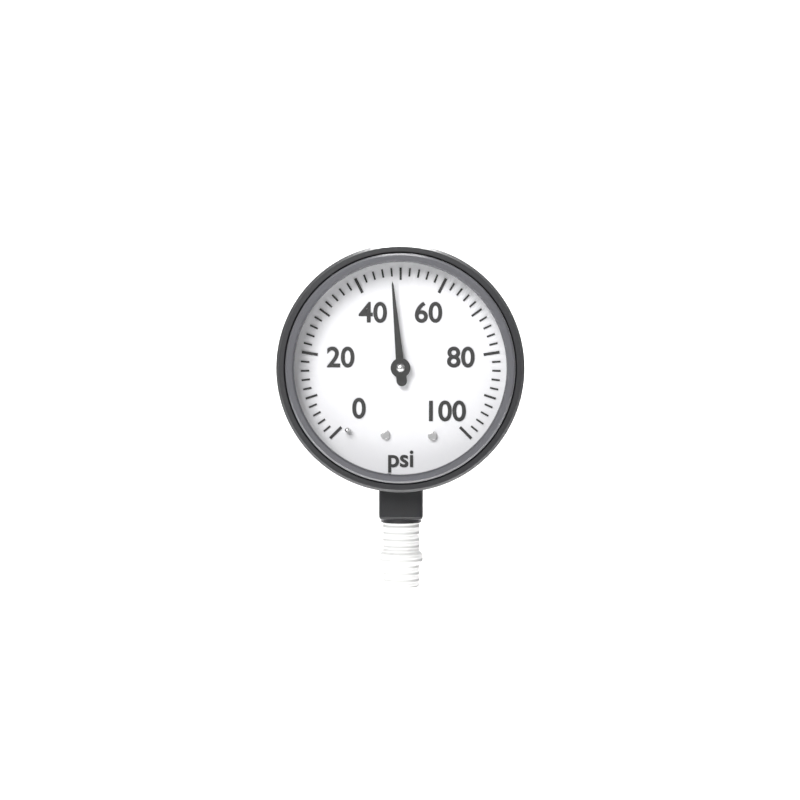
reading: 48 psi
